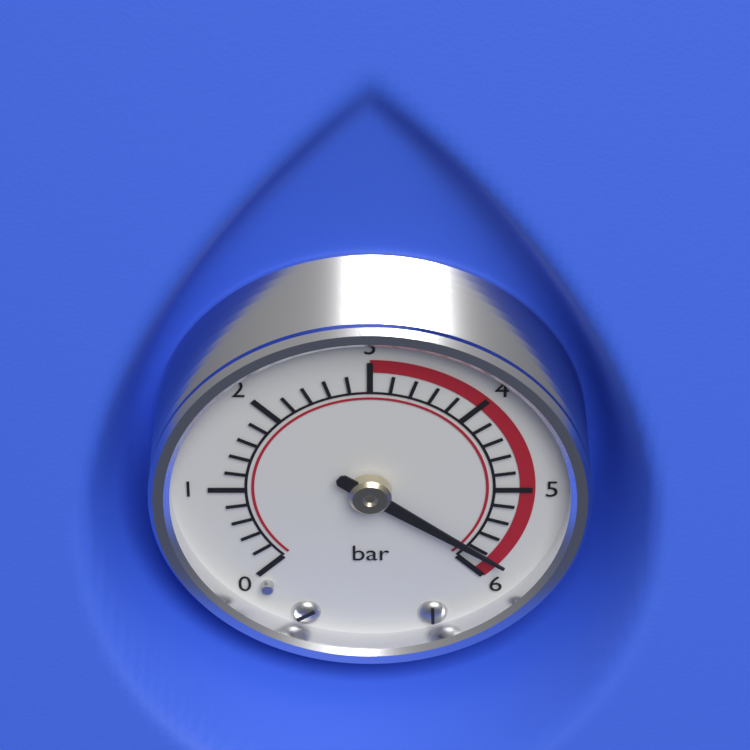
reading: 5.8 bar
